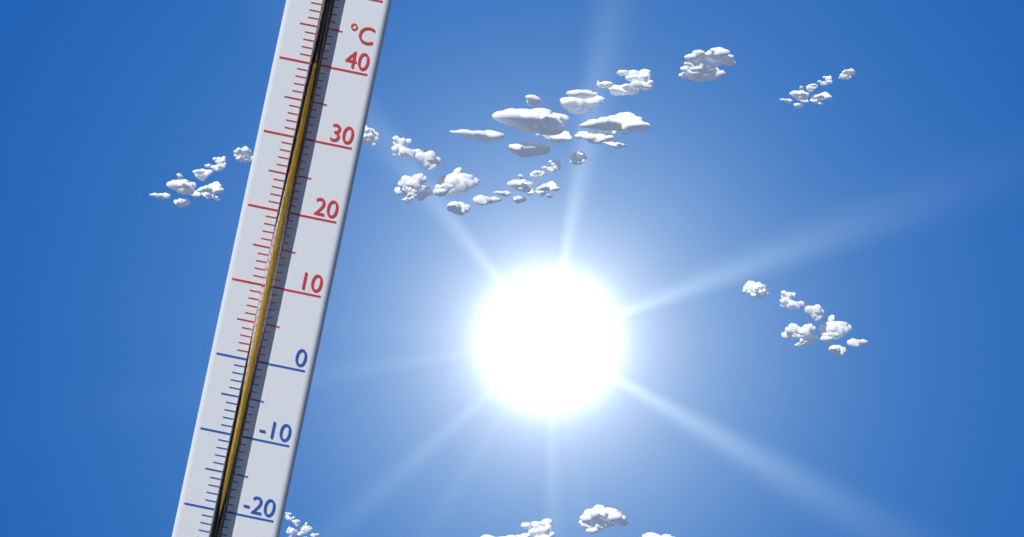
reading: 39 °C
